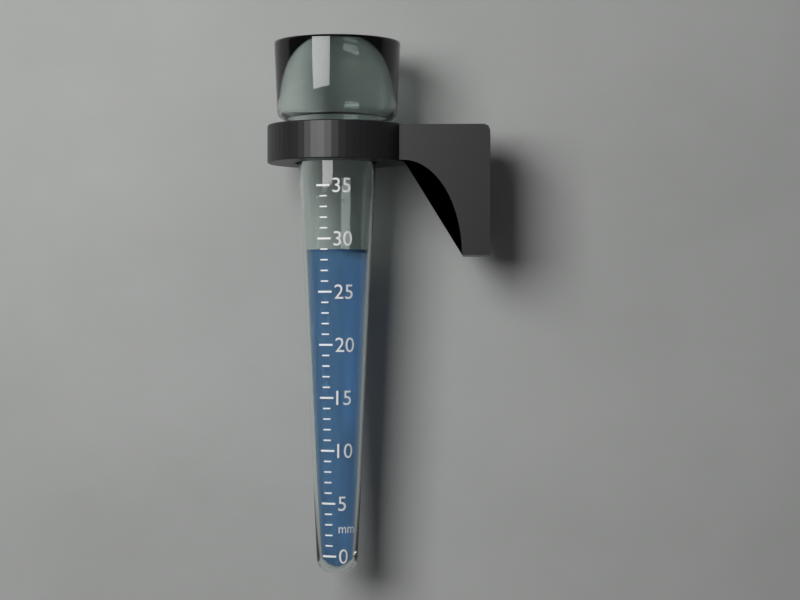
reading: 29 mm
